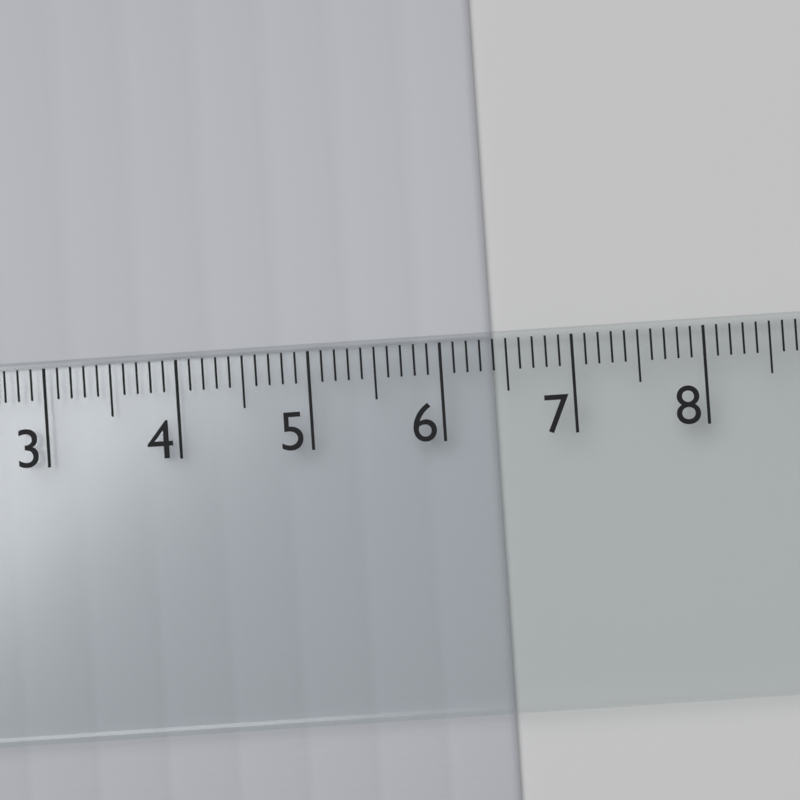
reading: 6.4 cm
